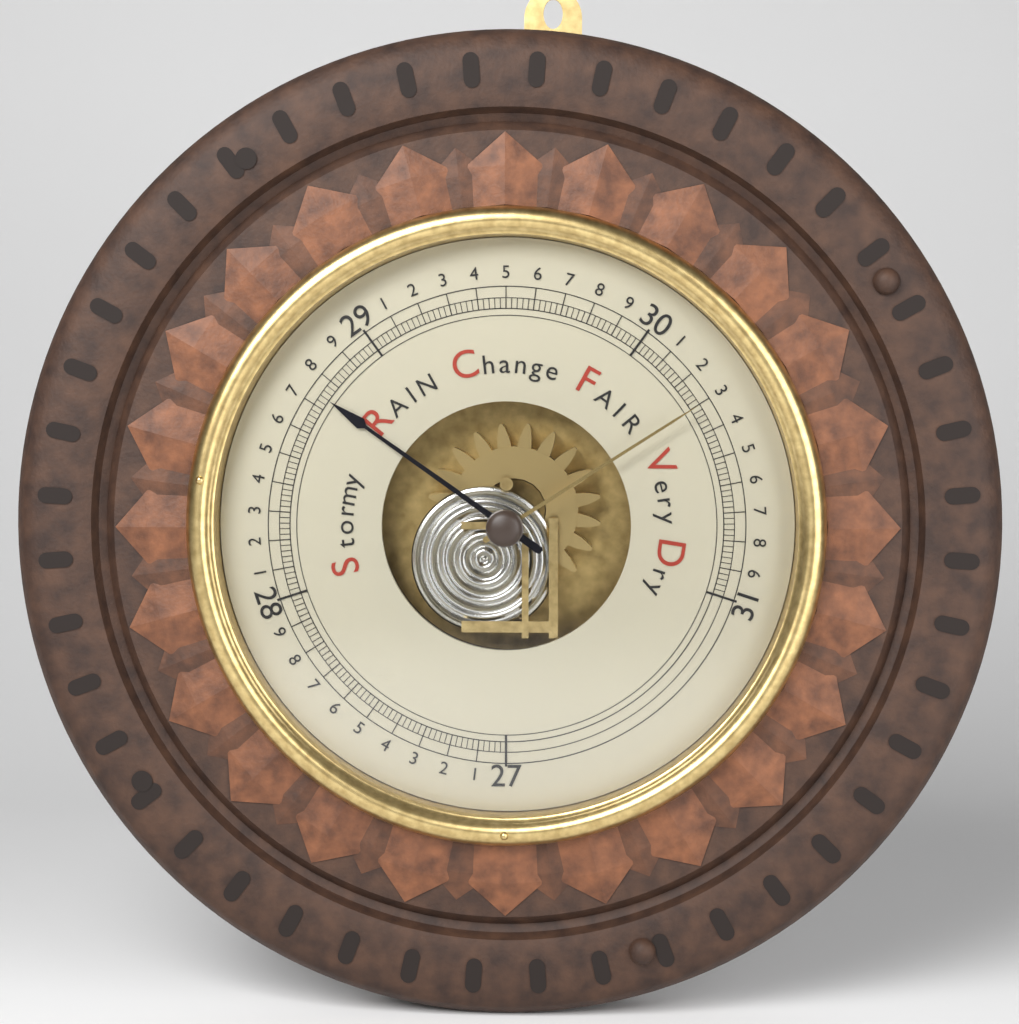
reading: 28.74 inHg
